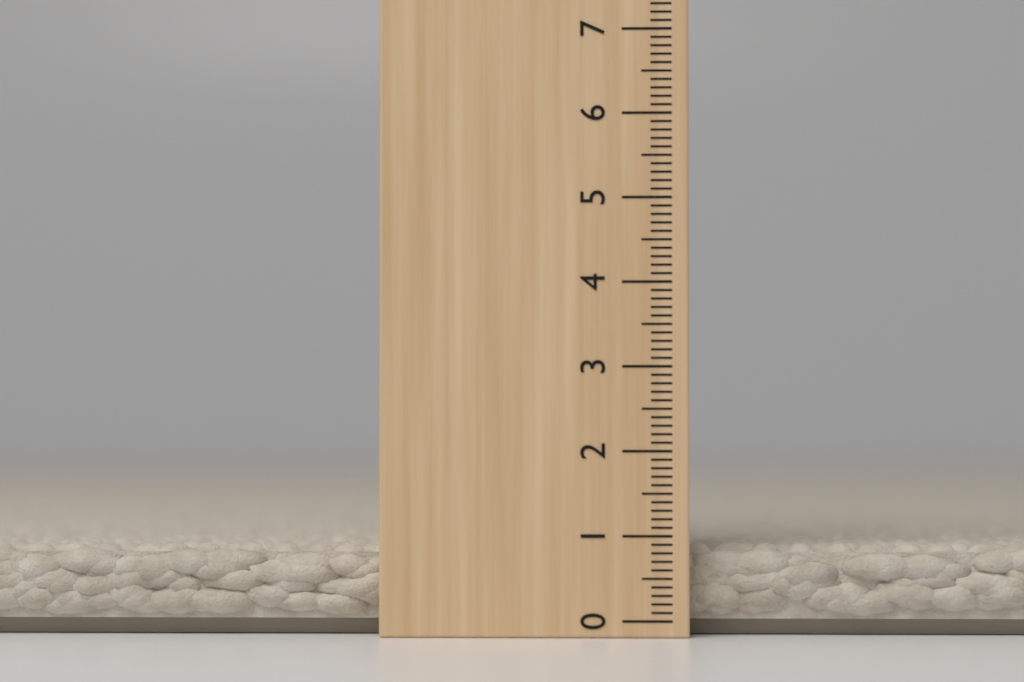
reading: 0.9 cm
